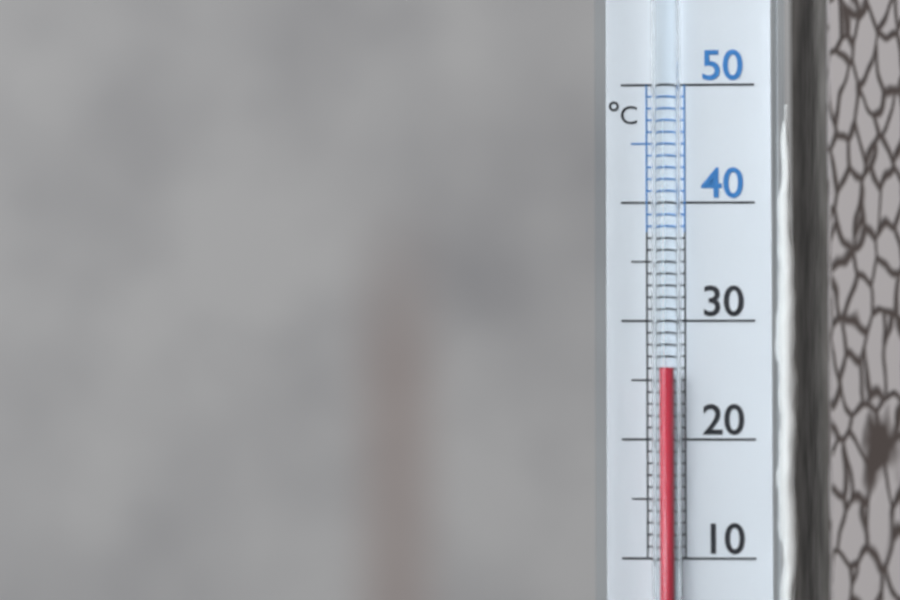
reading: 26 °C
